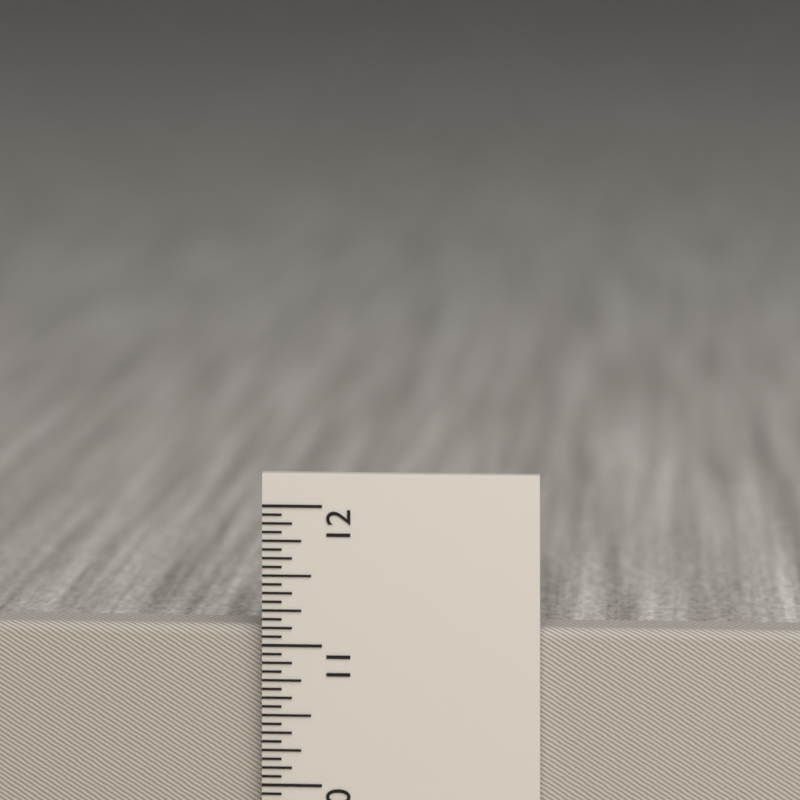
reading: 11.1250 in
